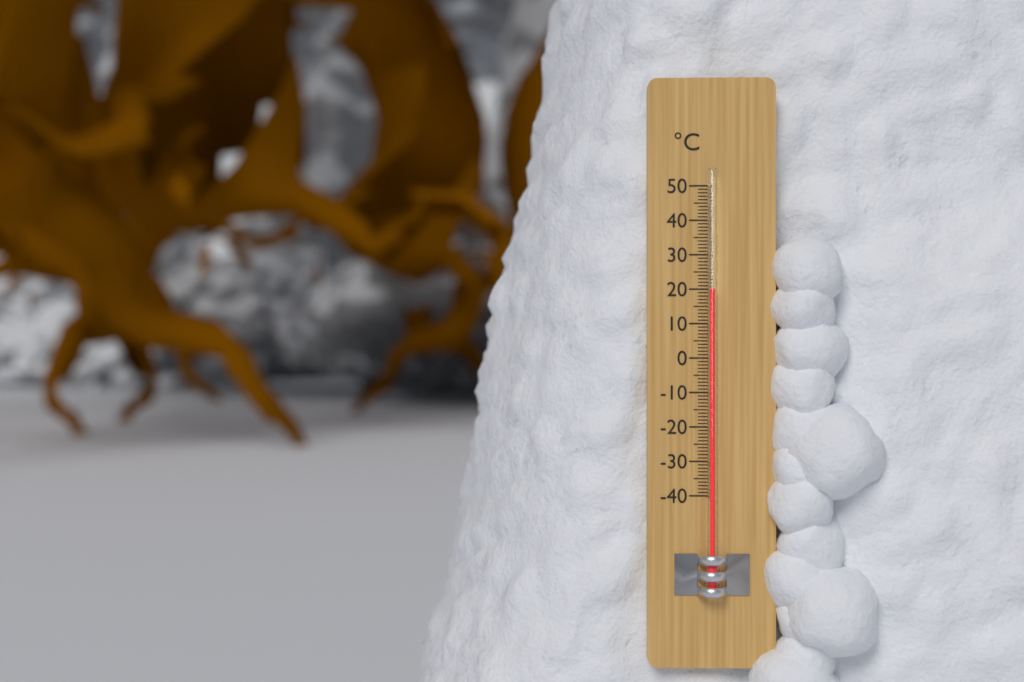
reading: 20 °C
